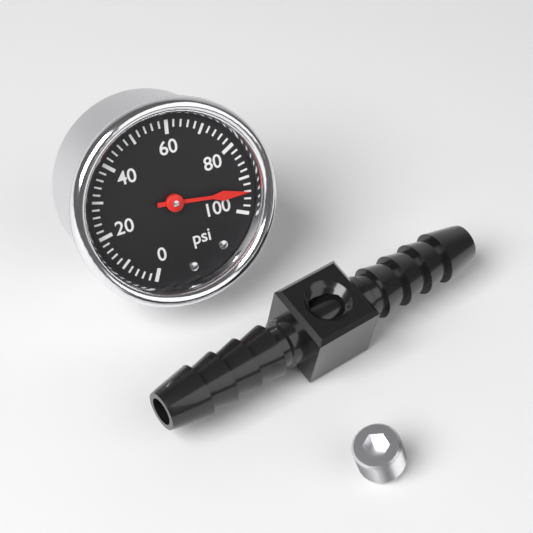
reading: 94 psi
